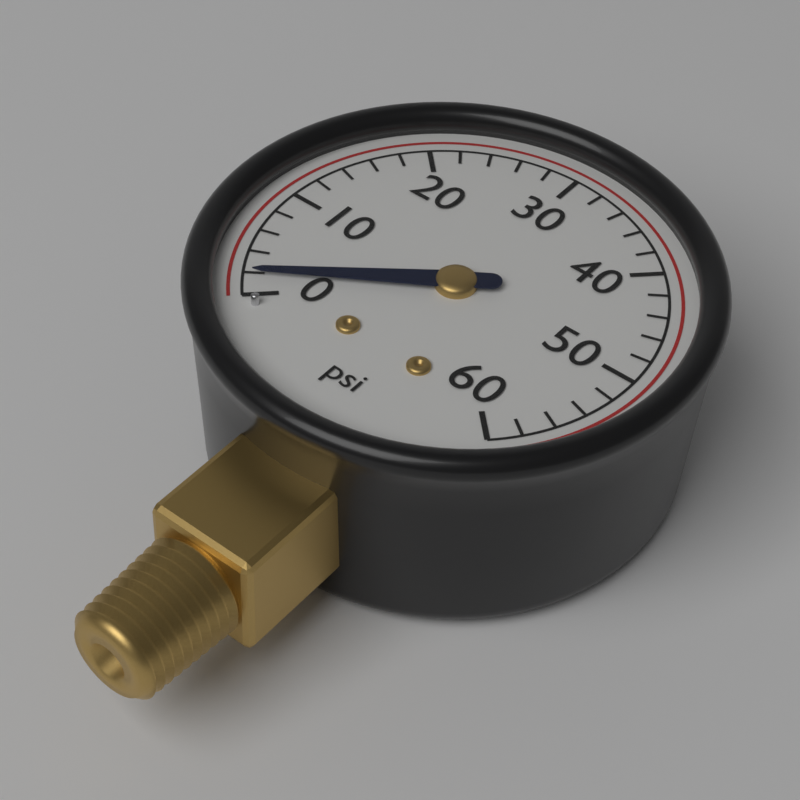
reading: 2 psi
